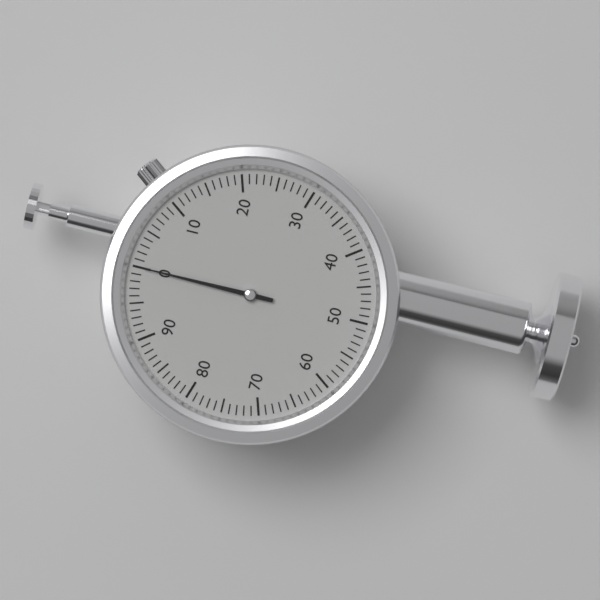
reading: 0 (no unit)
